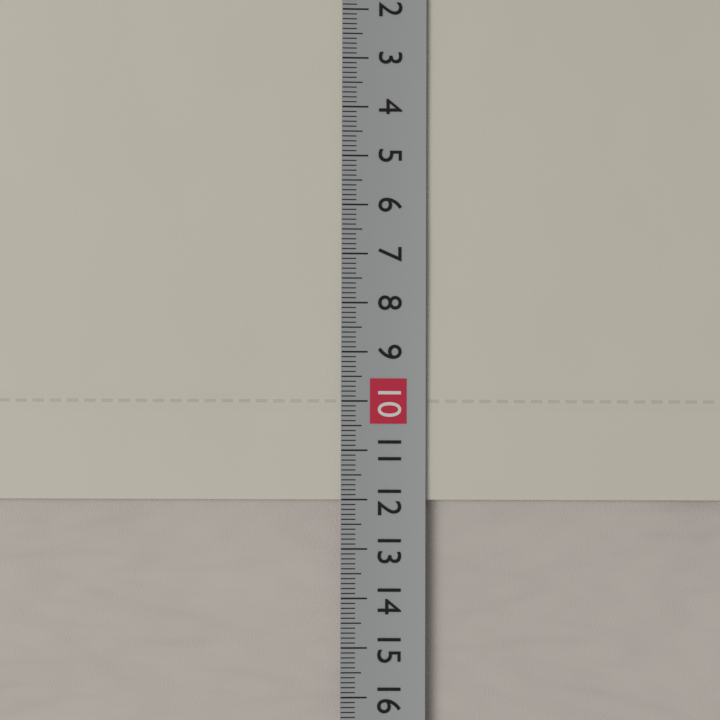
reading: 12.0 cm
